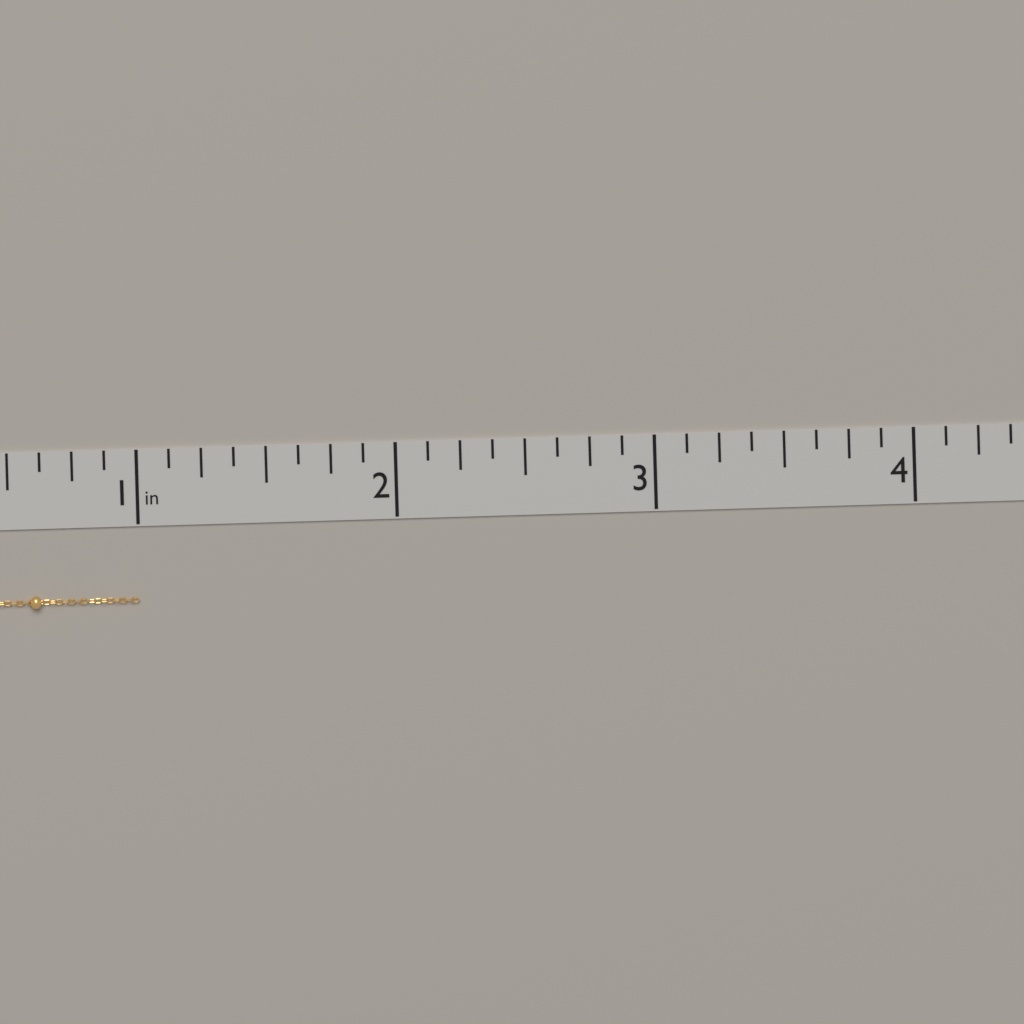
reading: 1.000 in
